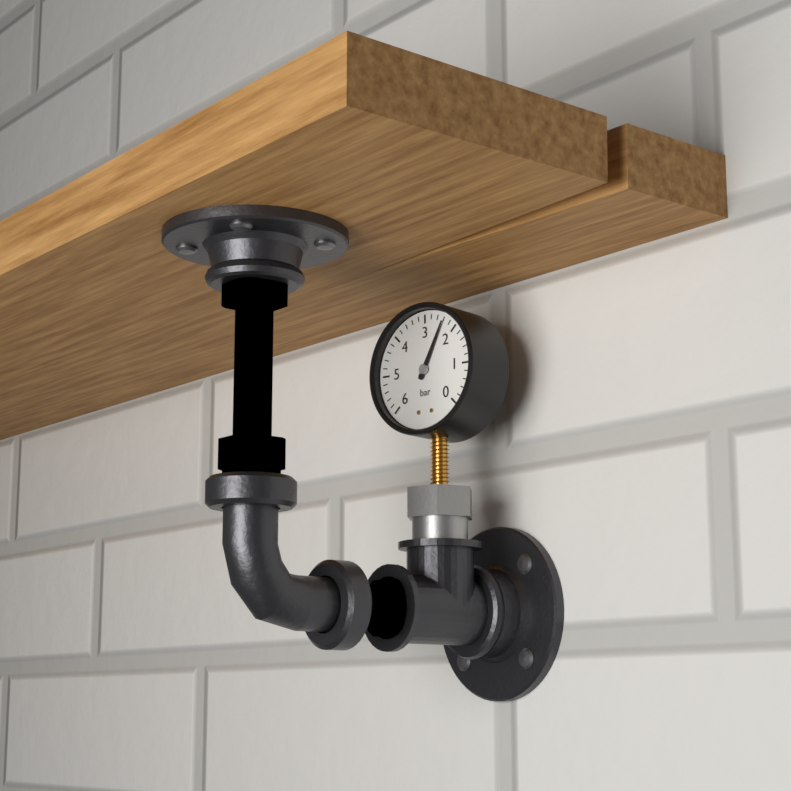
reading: 2.4 bar
